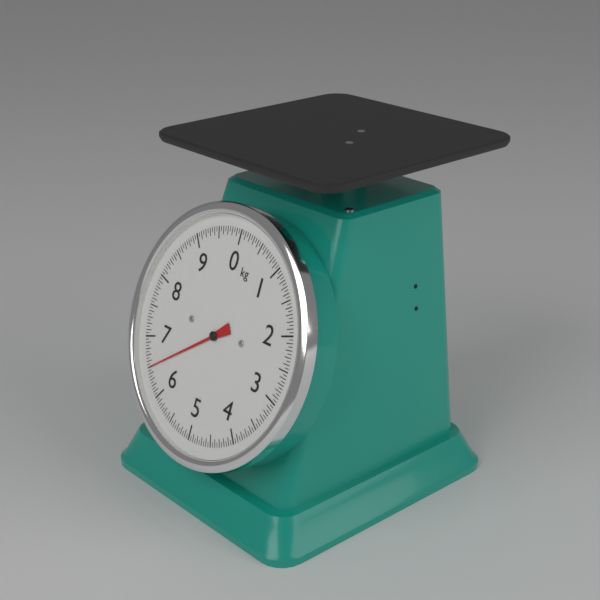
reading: 6.50 kg
